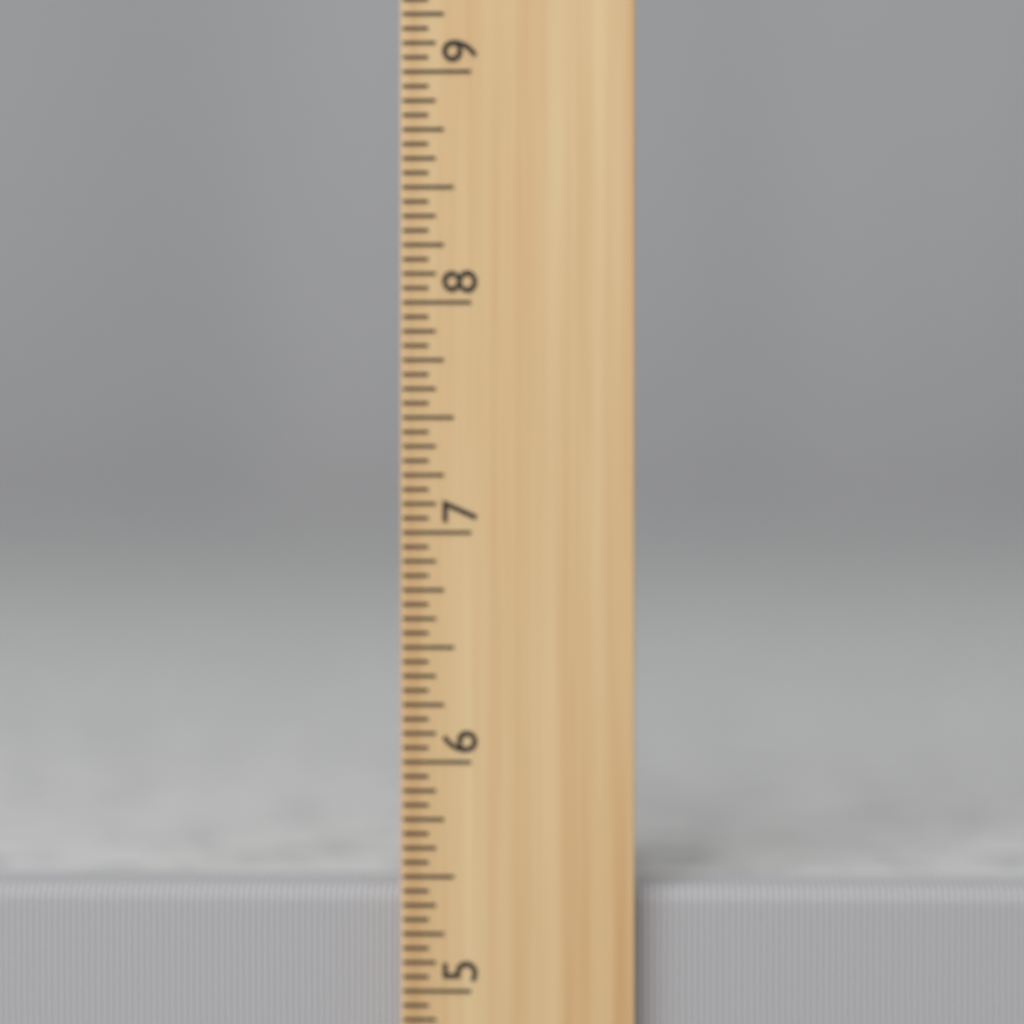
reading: 5.4375 inch
